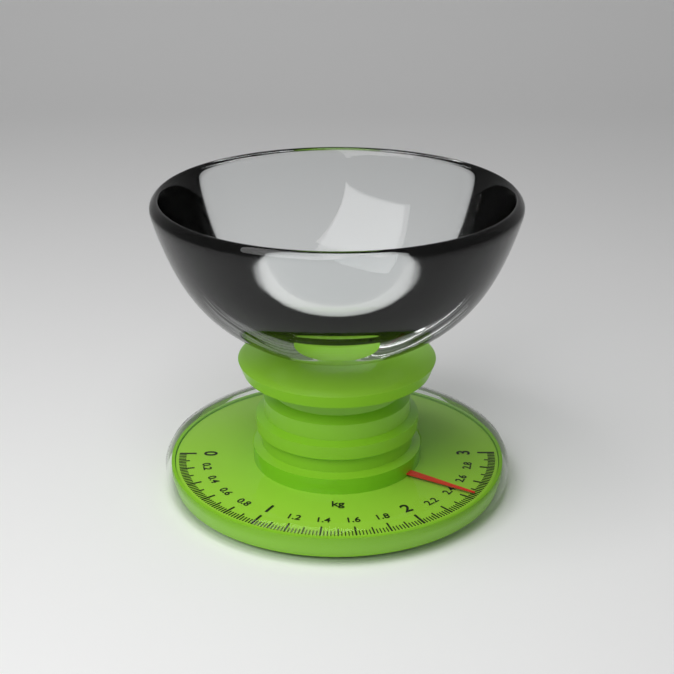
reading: 2.44 kg
